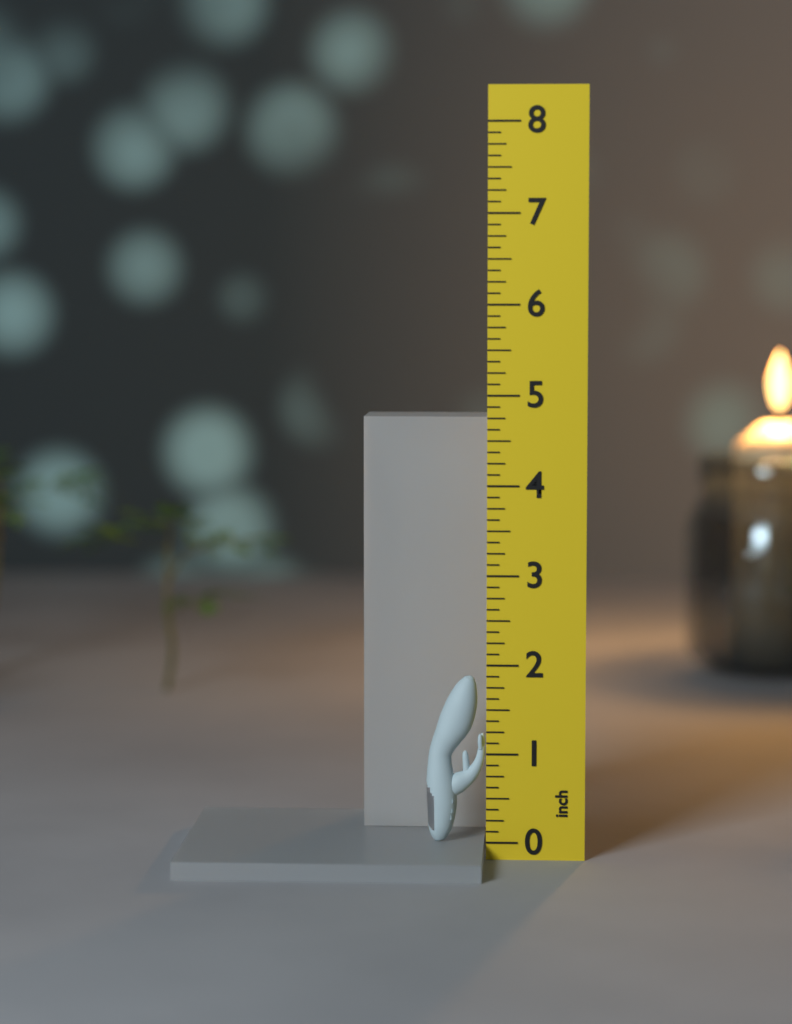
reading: 1.875 inch
